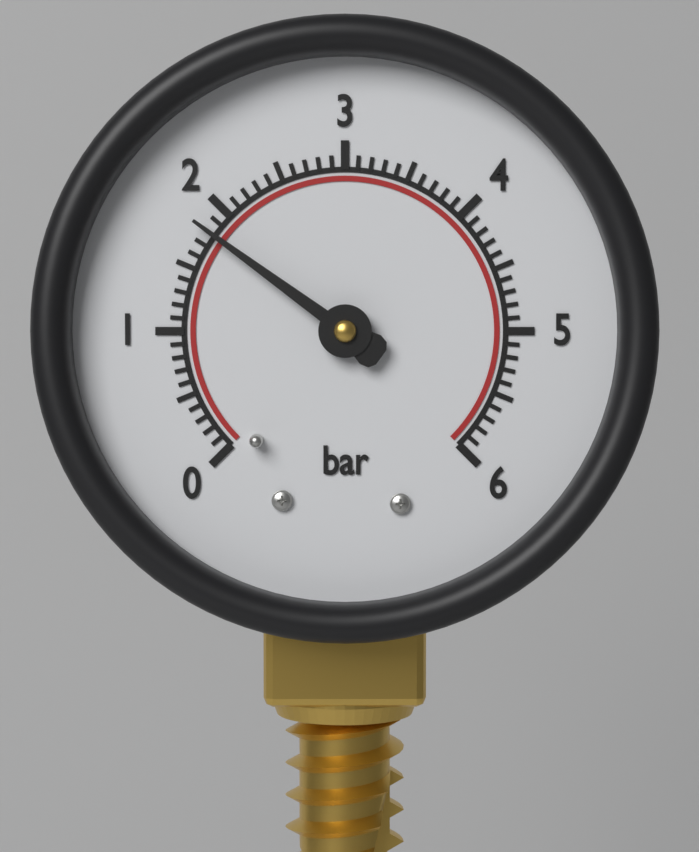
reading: 1.8 bar
